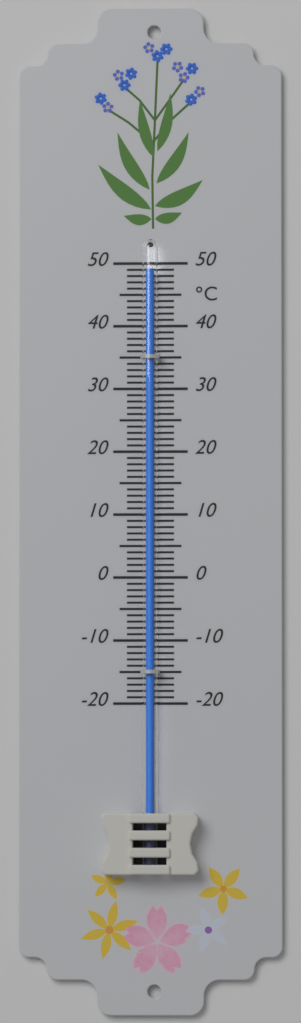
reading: 49 °C
